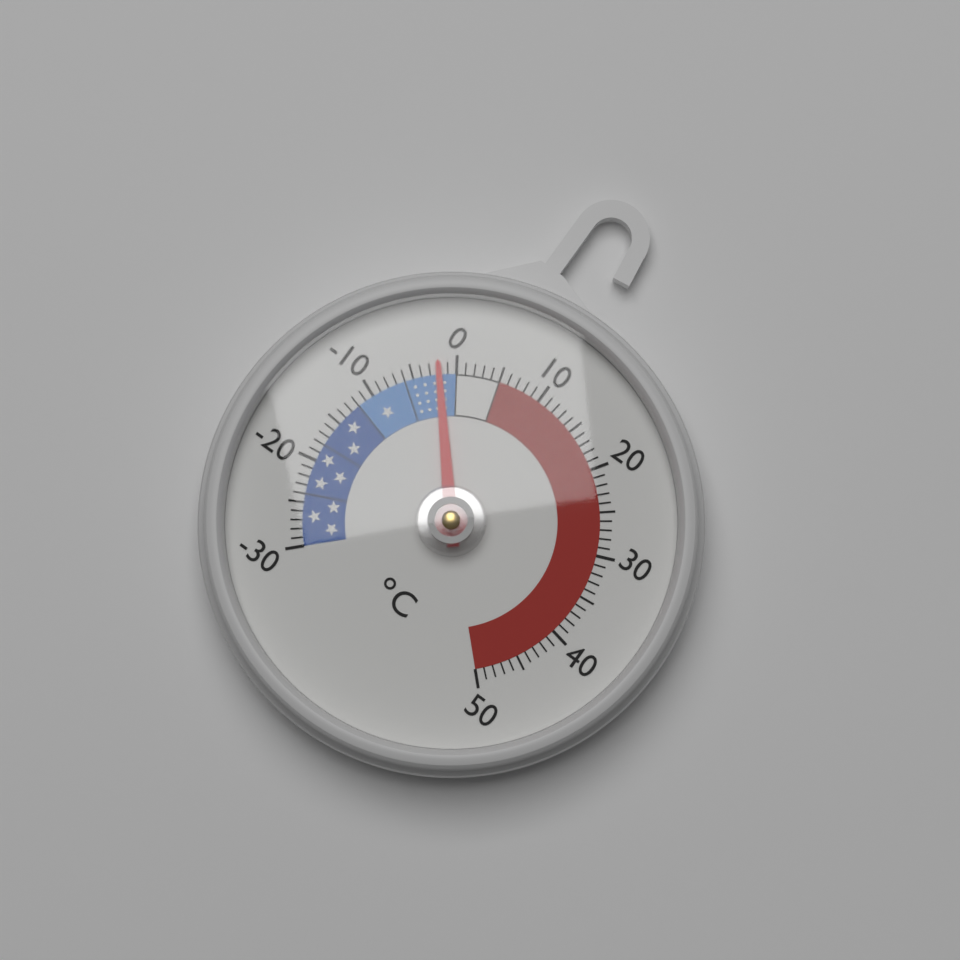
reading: -2 °C
